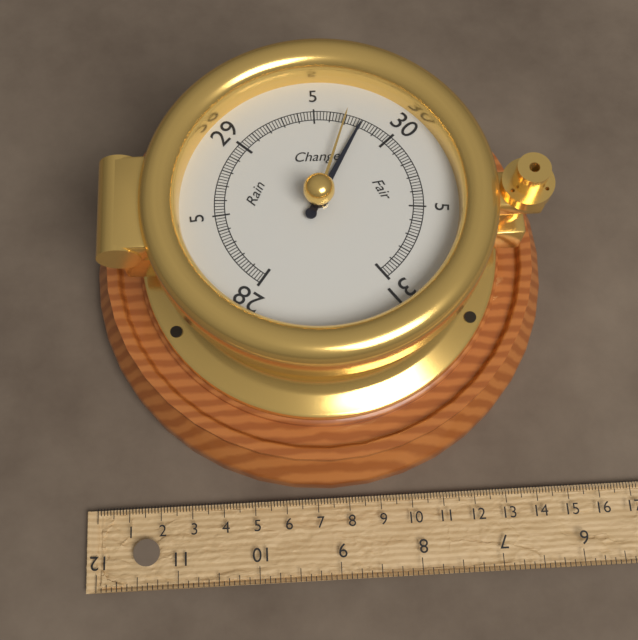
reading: 29.80 inHg
